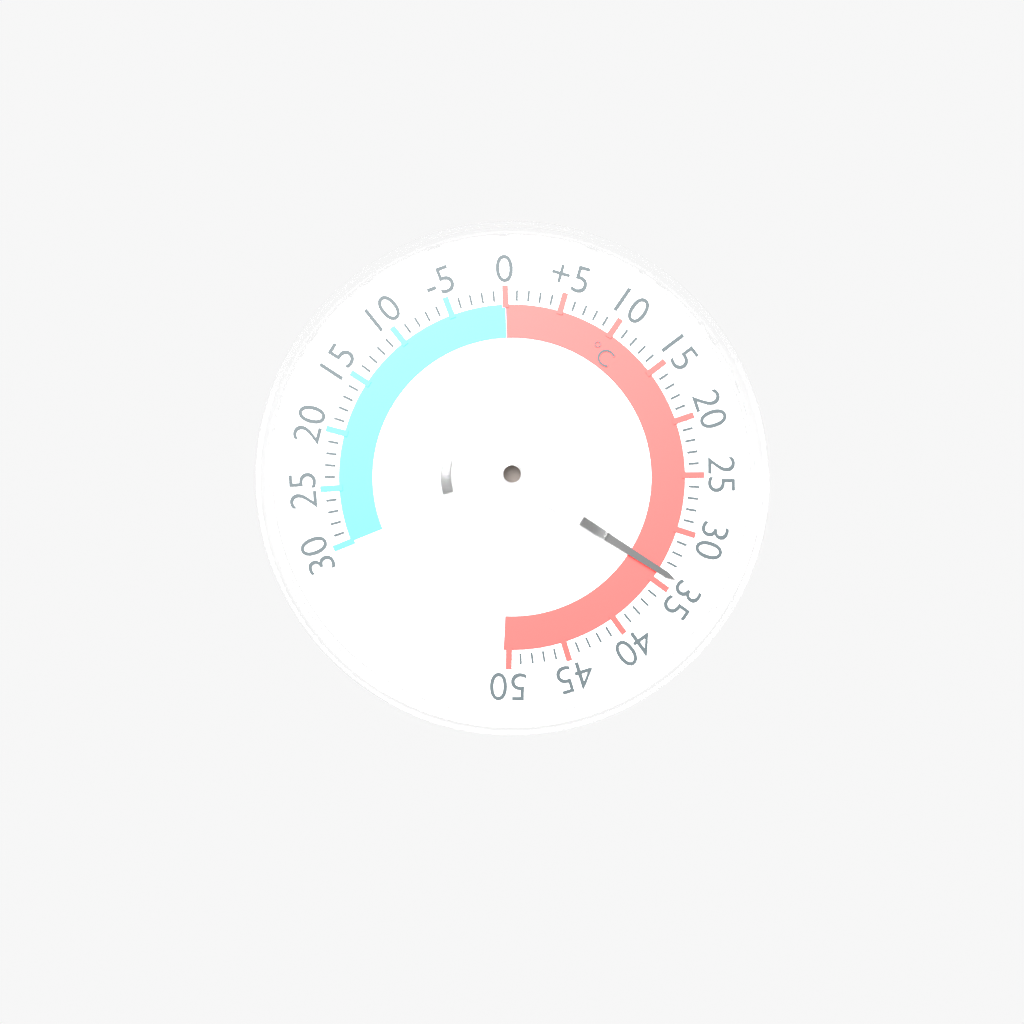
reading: 34 °C
